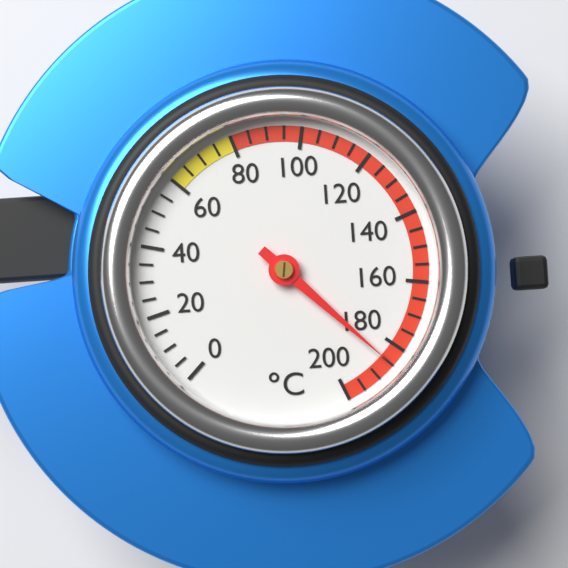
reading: 185 °C
